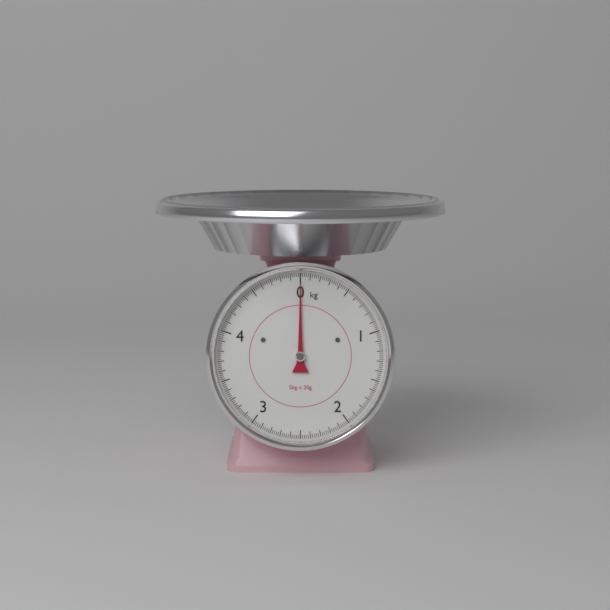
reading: 0.00 kg
